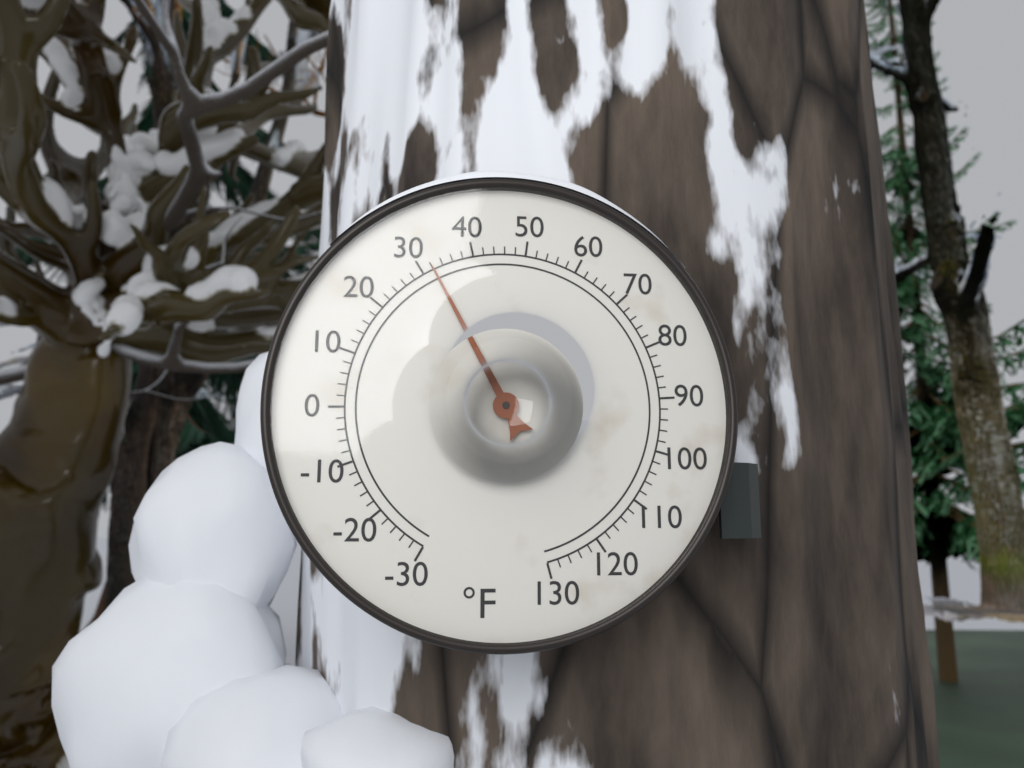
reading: 32 °F
